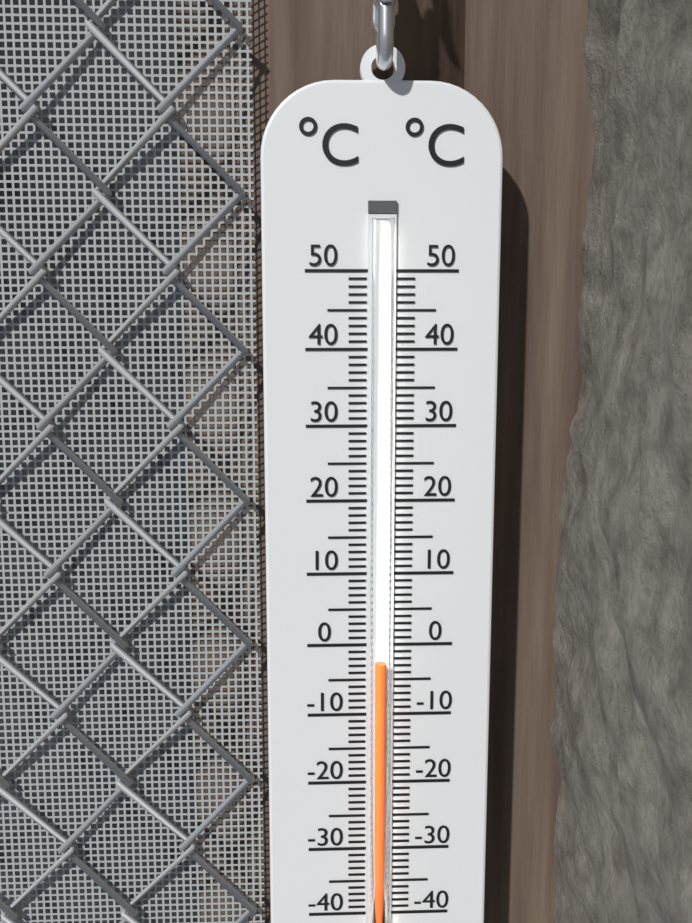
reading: -2 °C
